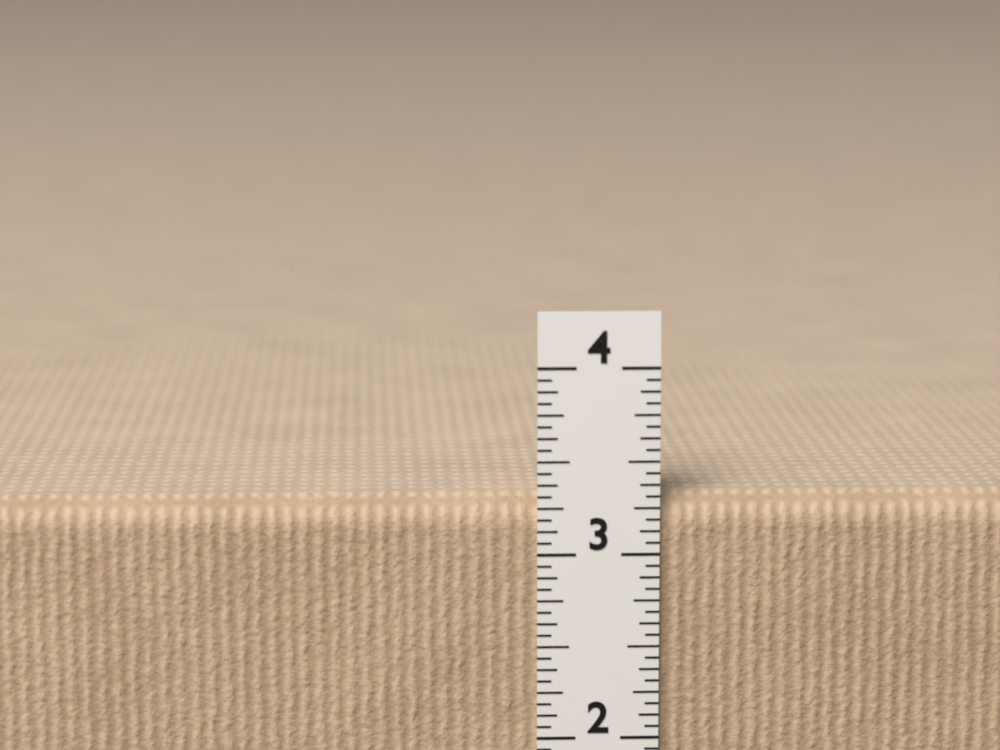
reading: 3.3125 in
